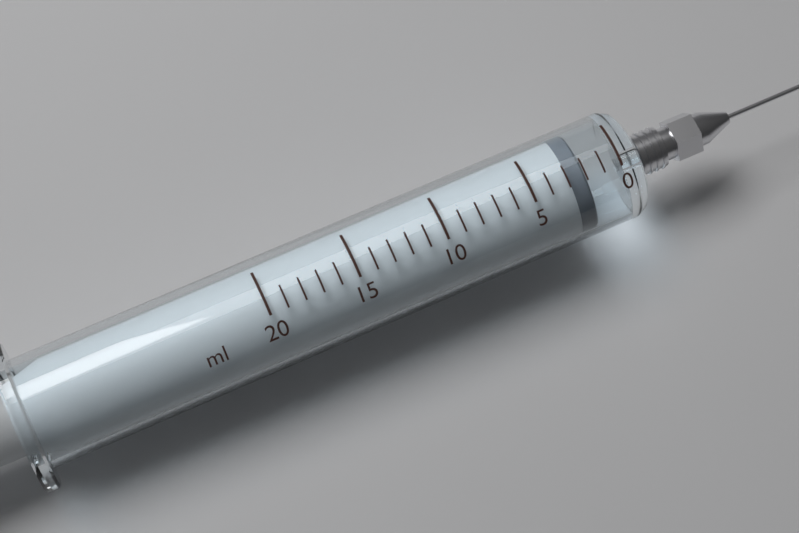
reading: 2 ml
